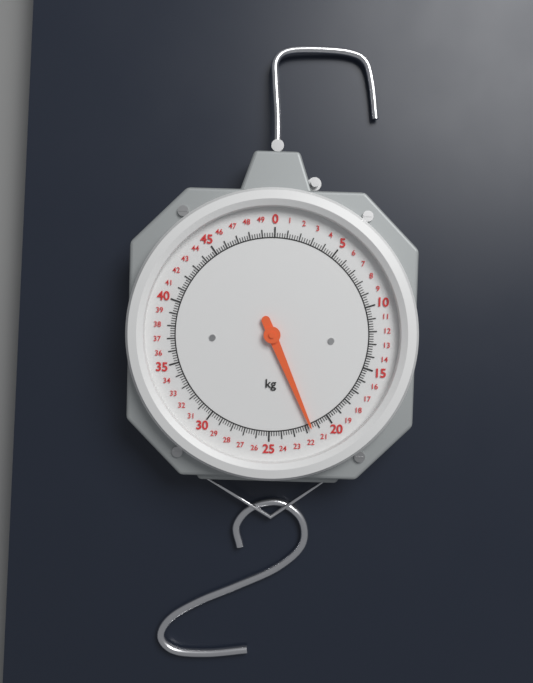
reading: 21.6 kg
